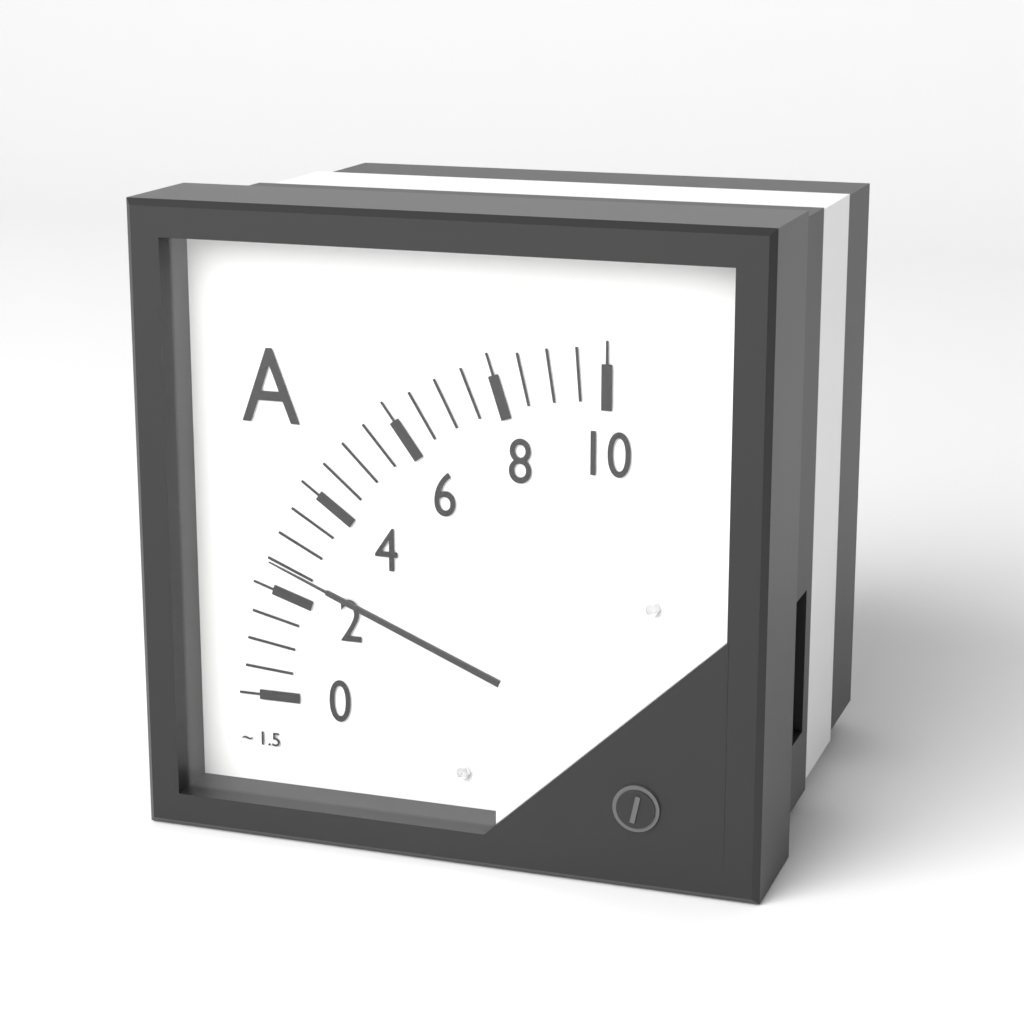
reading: 2.5 A
